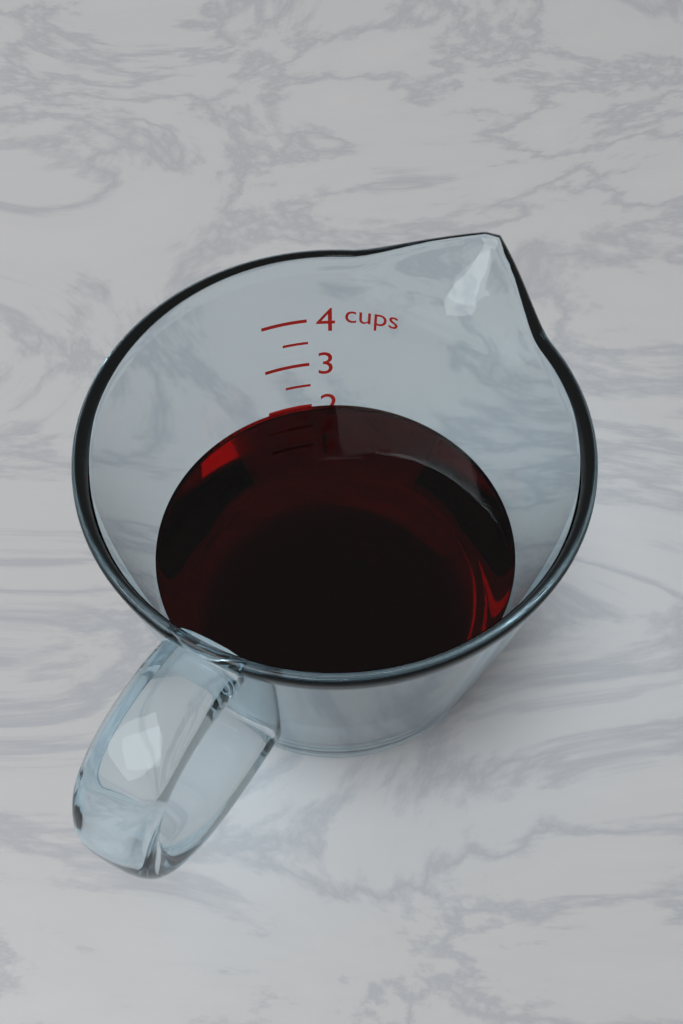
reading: 2.0 cups
